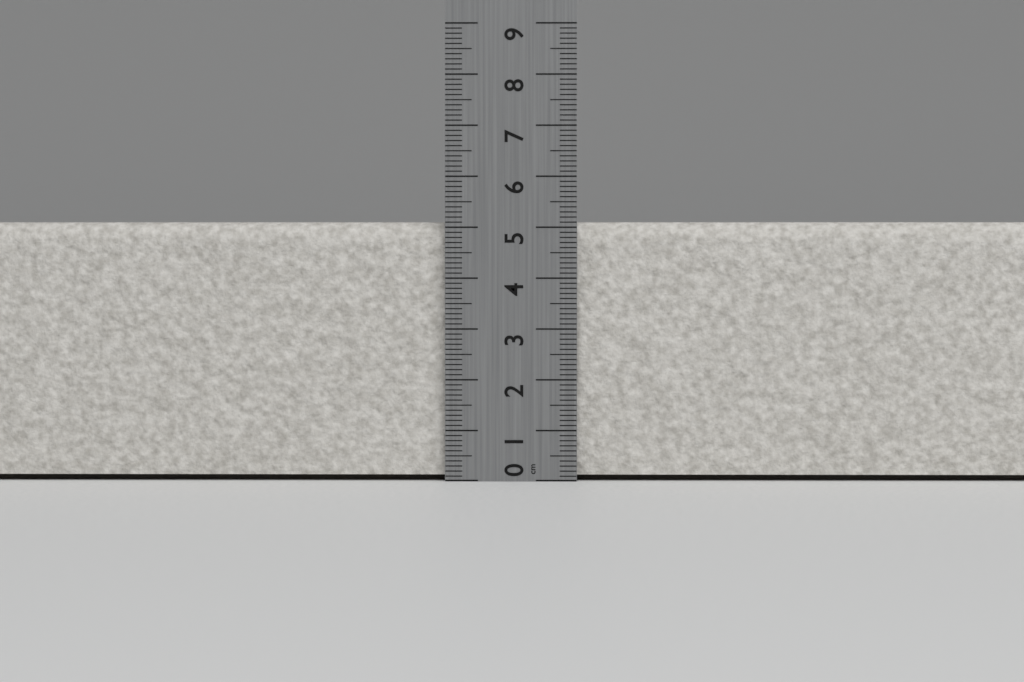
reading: 5.1 cm
